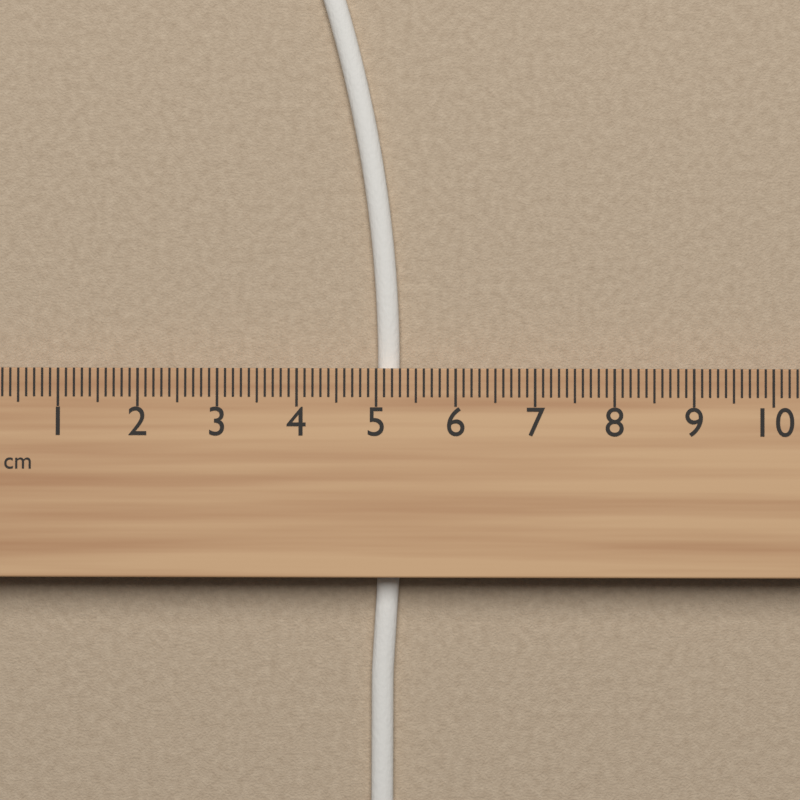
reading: 5.3 cm
